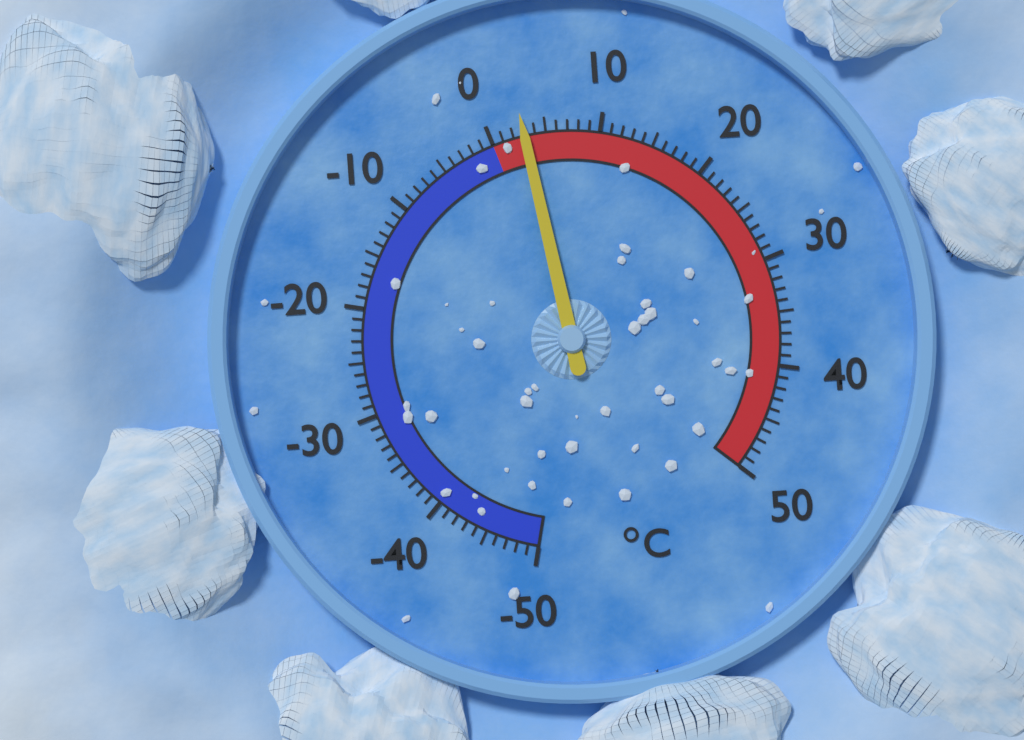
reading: 3 °C
